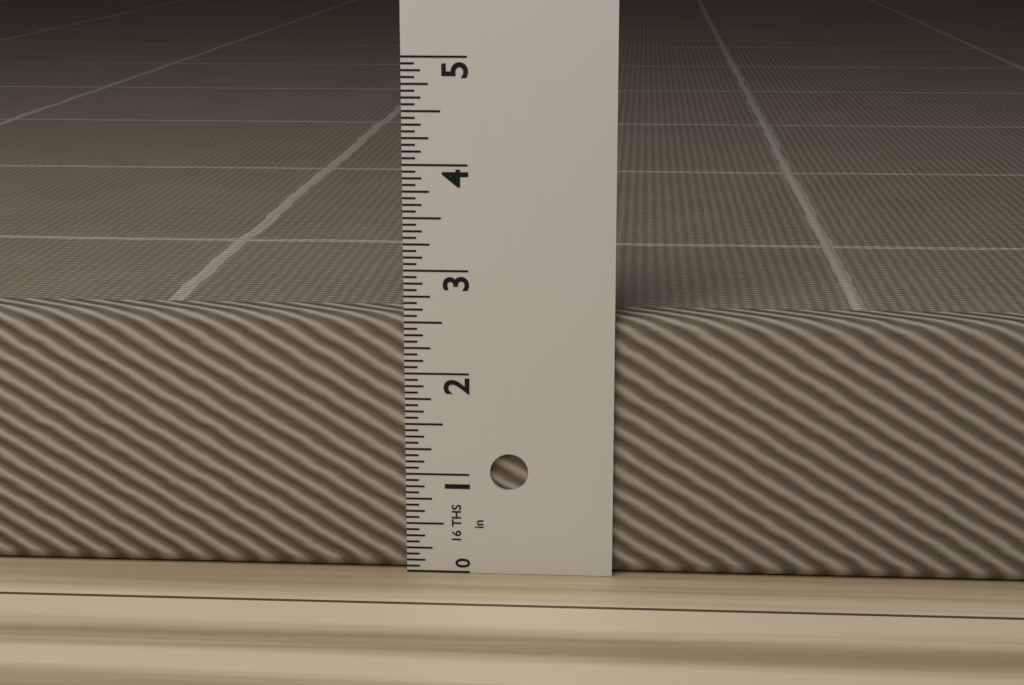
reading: 2.5625 in
